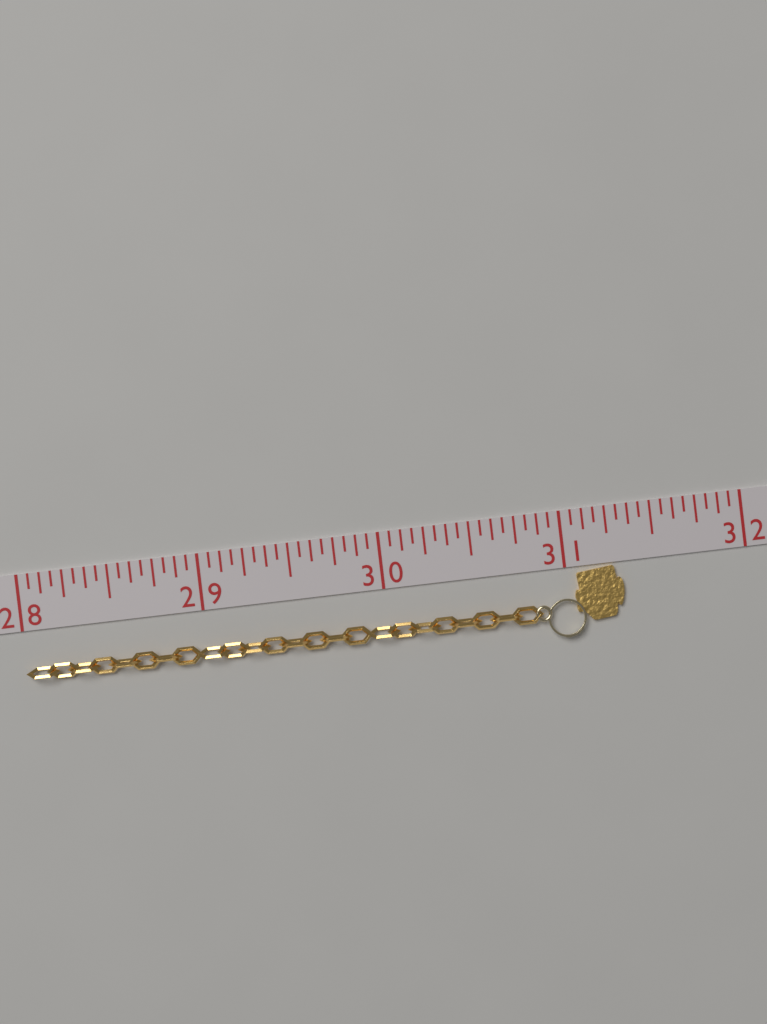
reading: 31.3125 (no unit)
